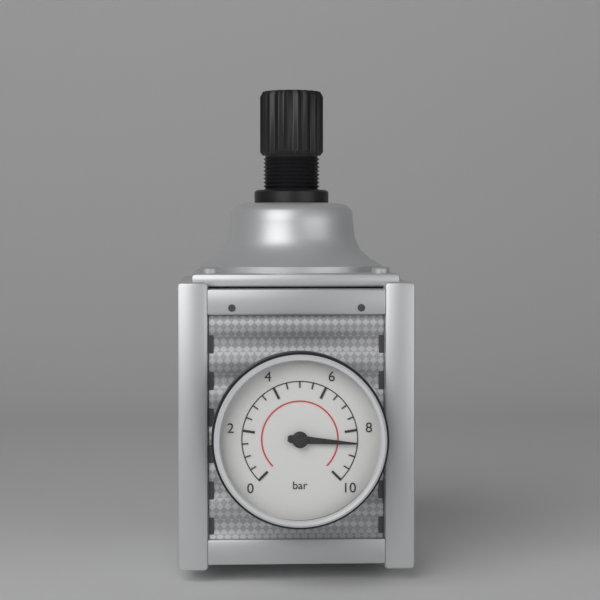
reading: 8.5 bar
